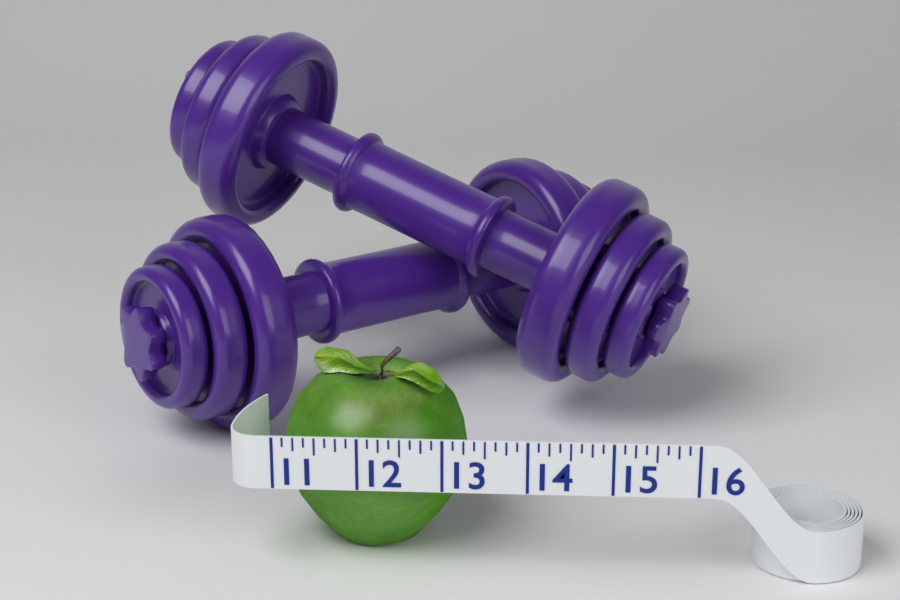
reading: 13.250 (no unit)
